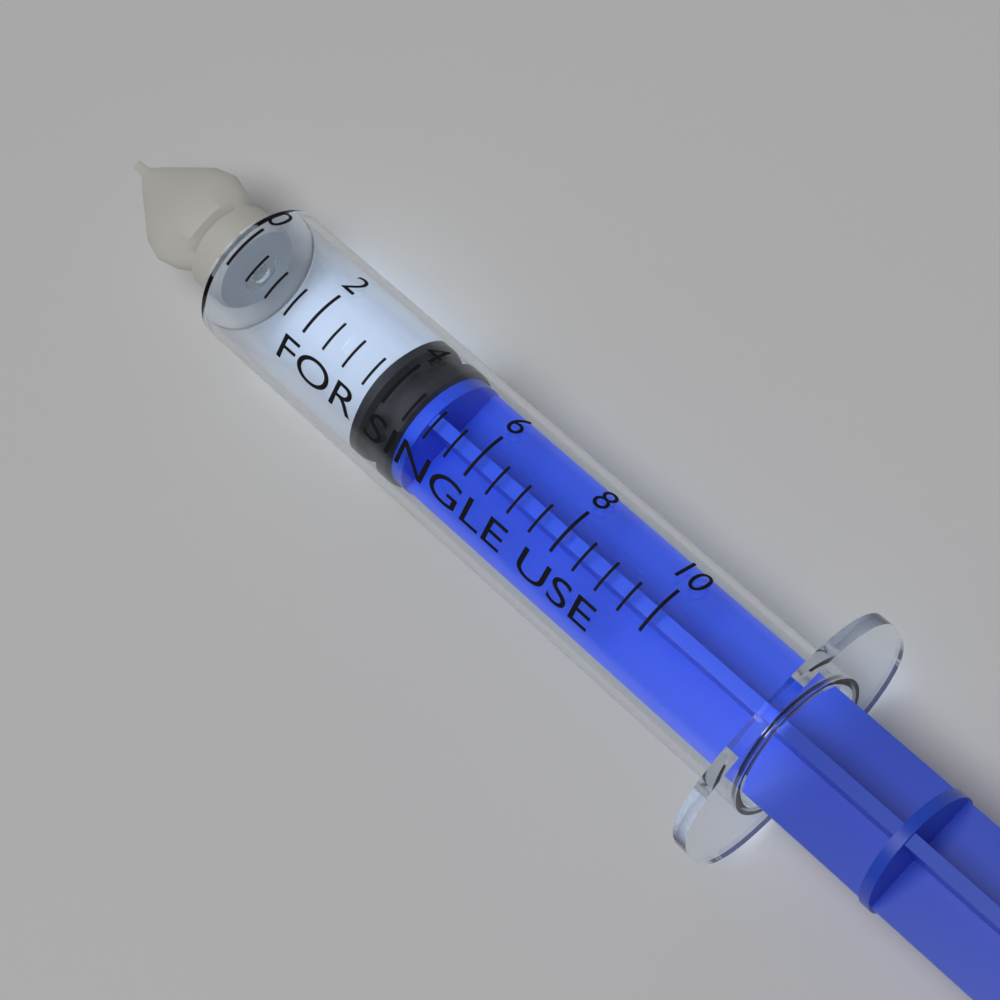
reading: 3.5 (no unit)
